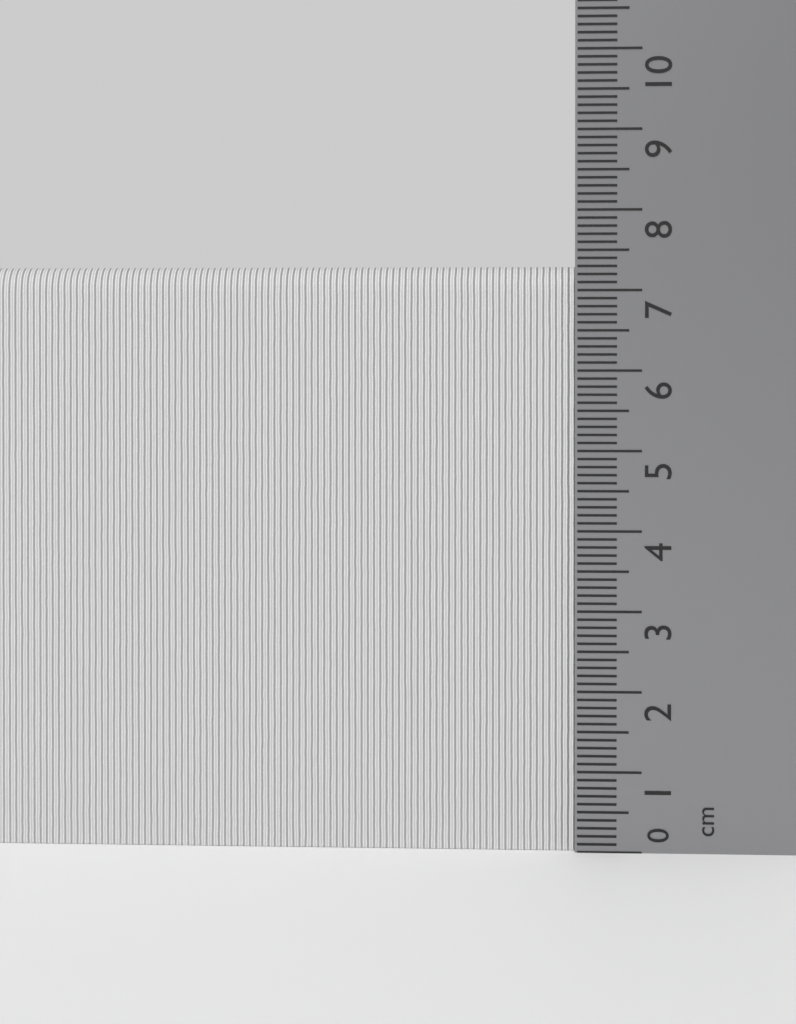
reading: 7.3 cm
